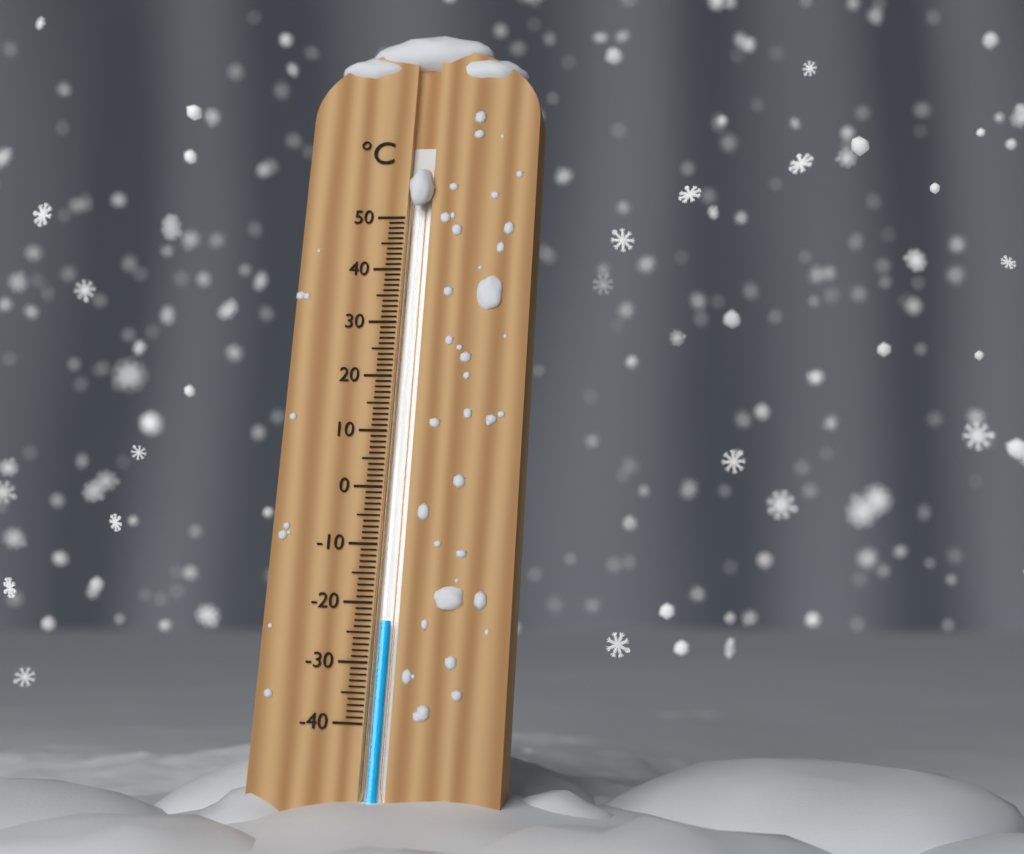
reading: -23 °C
